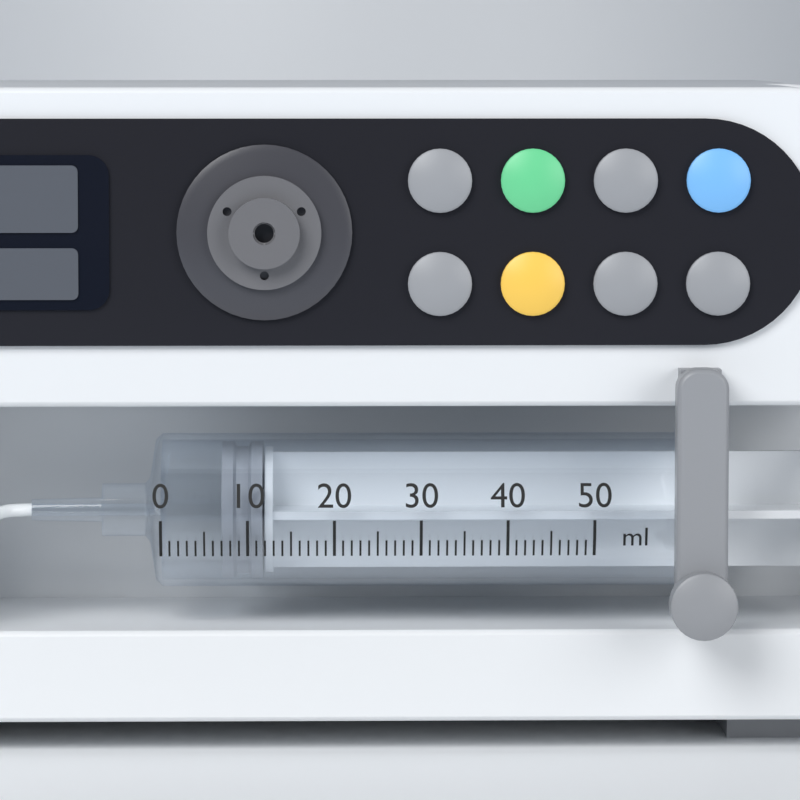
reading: 7 ml
